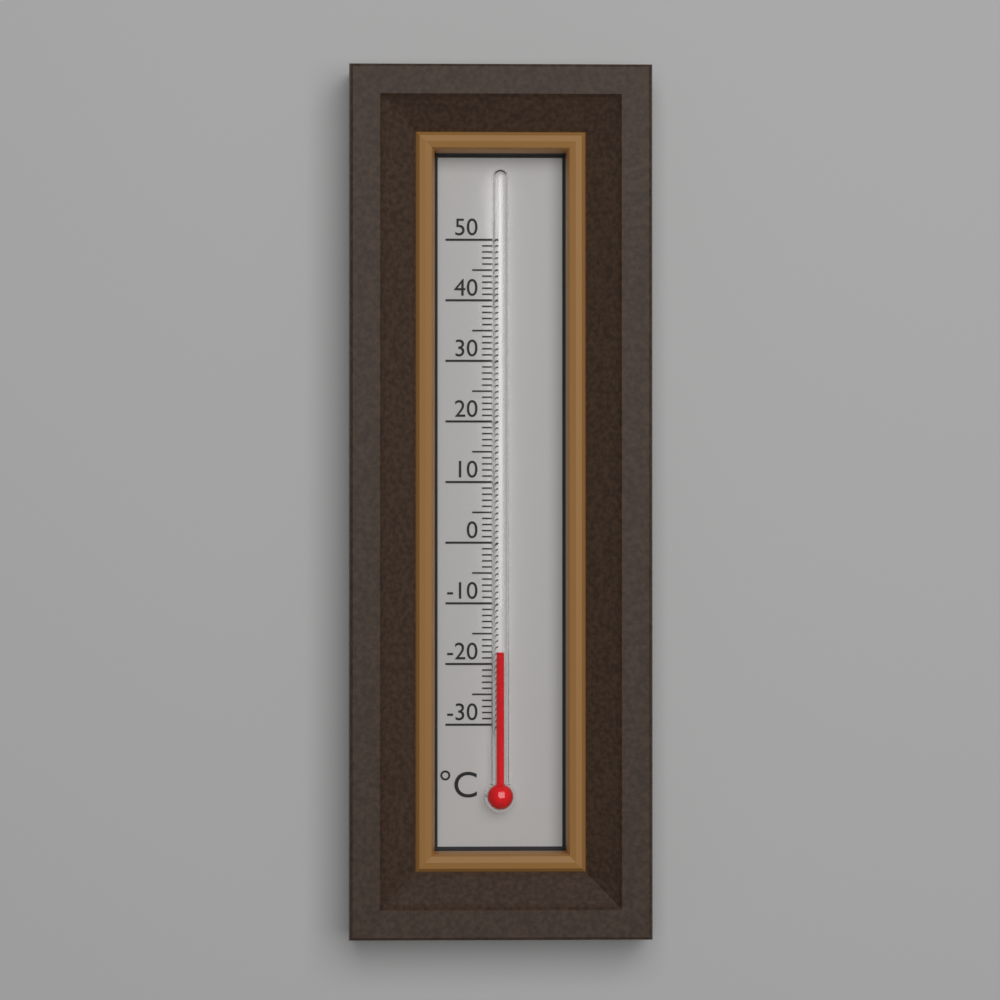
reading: -18 °C
